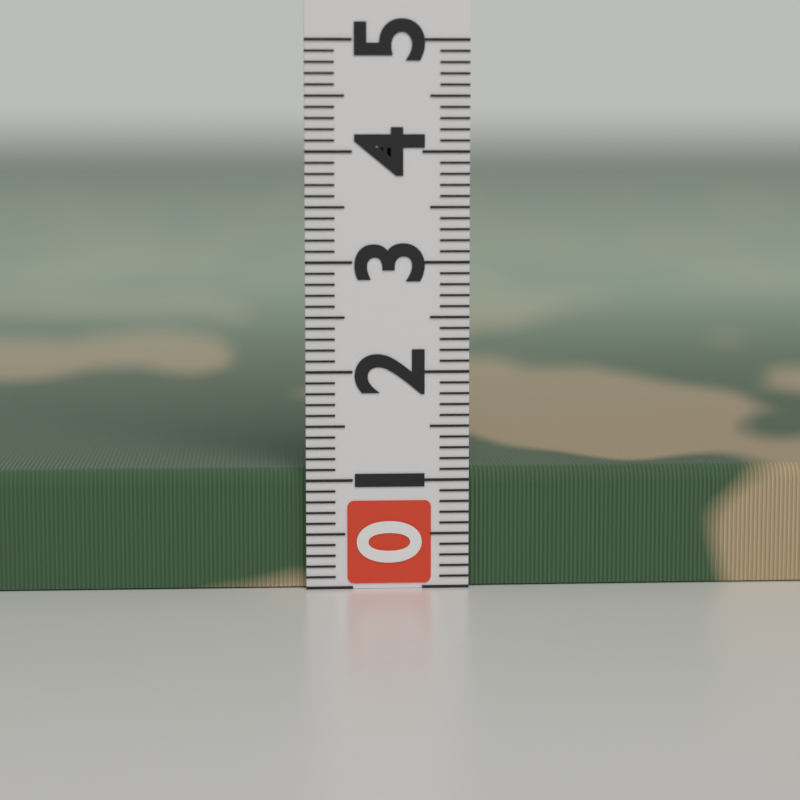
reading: 1.1 (no unit)
